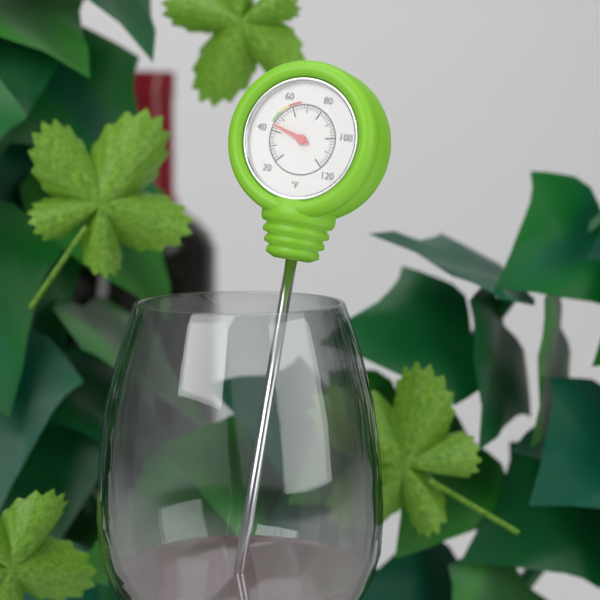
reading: 44 °F
